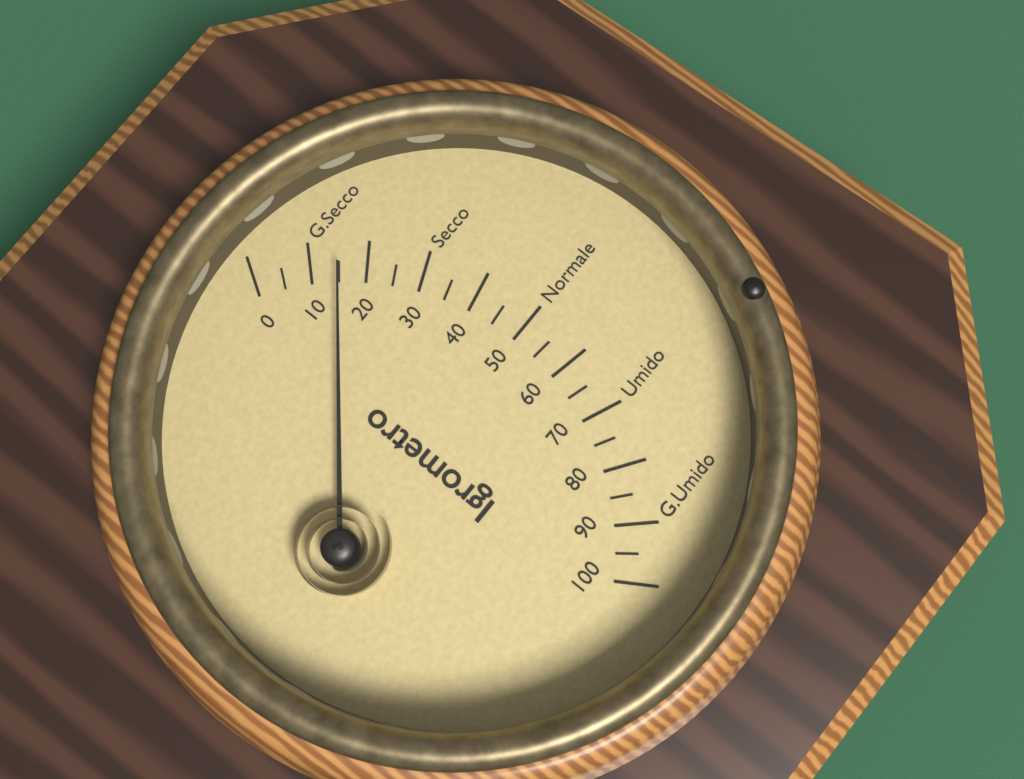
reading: 15 (no unit)
